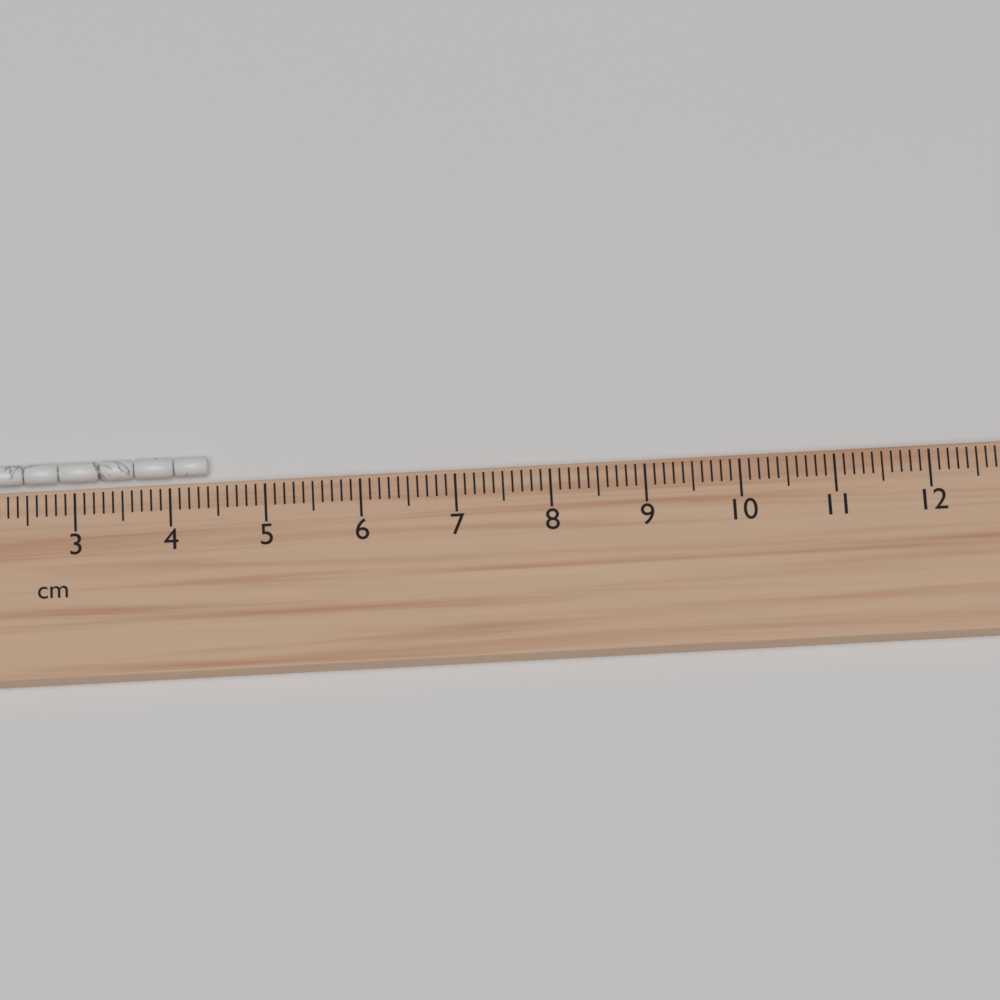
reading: 4.4 cm
